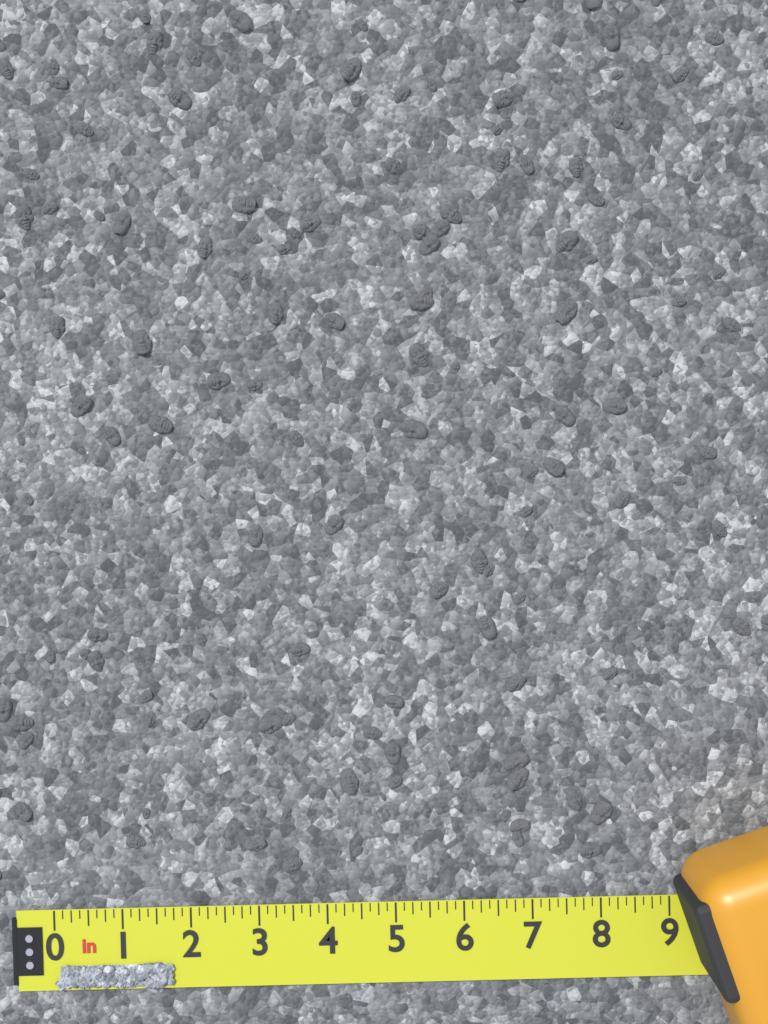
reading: 1.750 in
